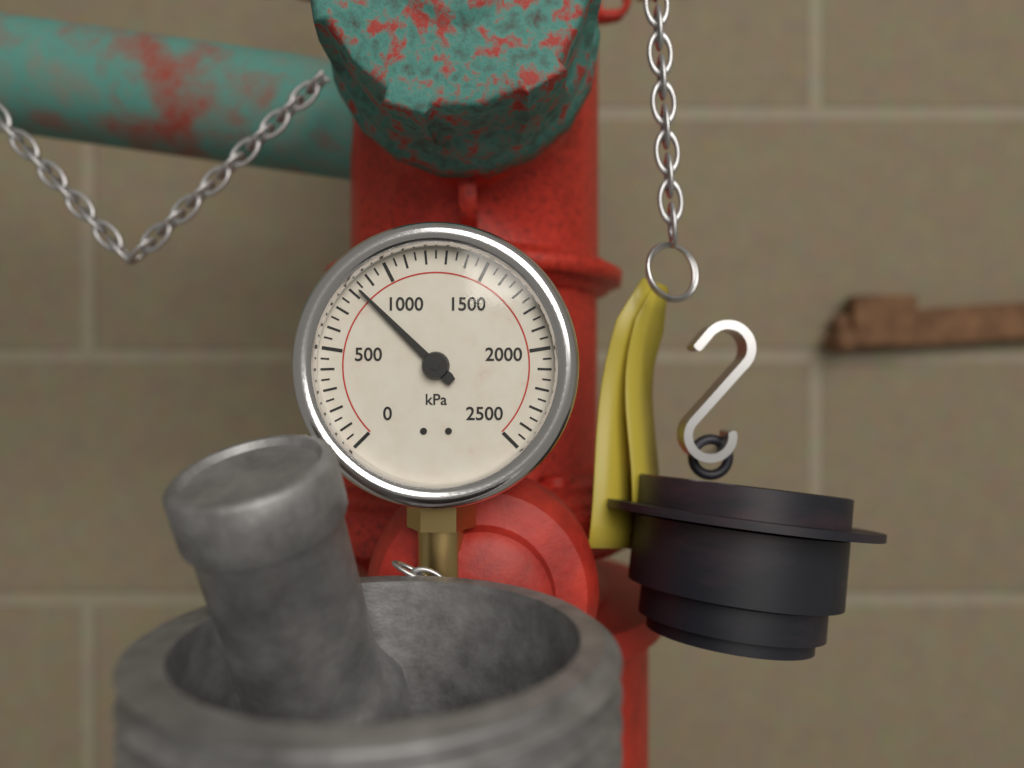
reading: 830 kPa
